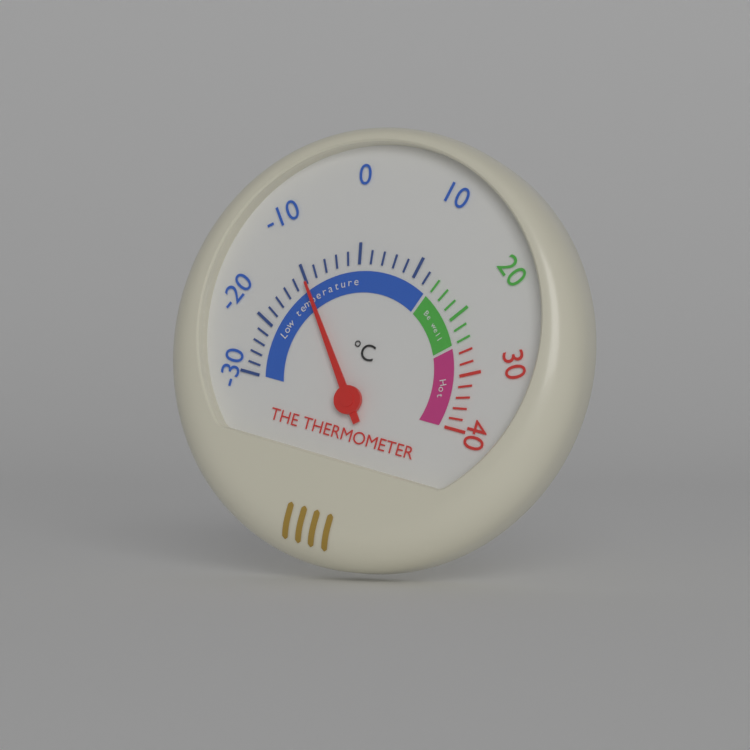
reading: -10 °C
